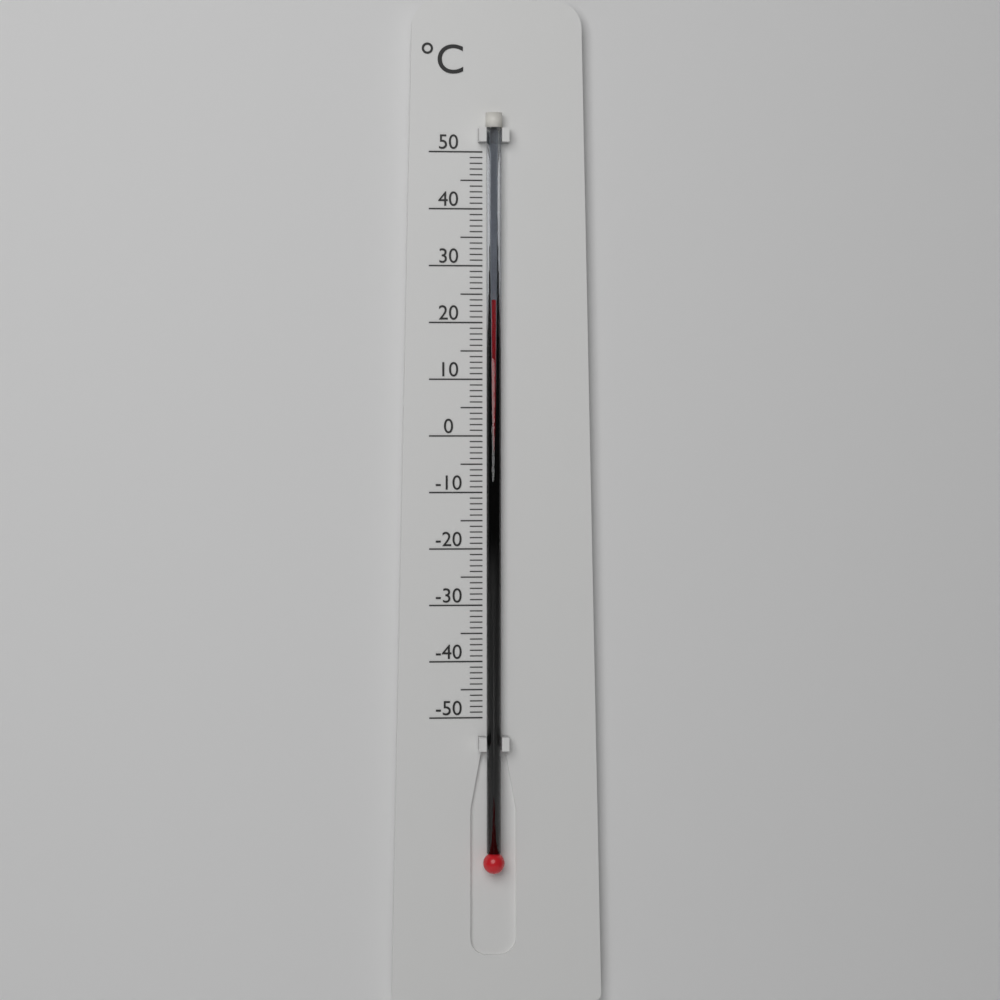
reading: 24 °C
